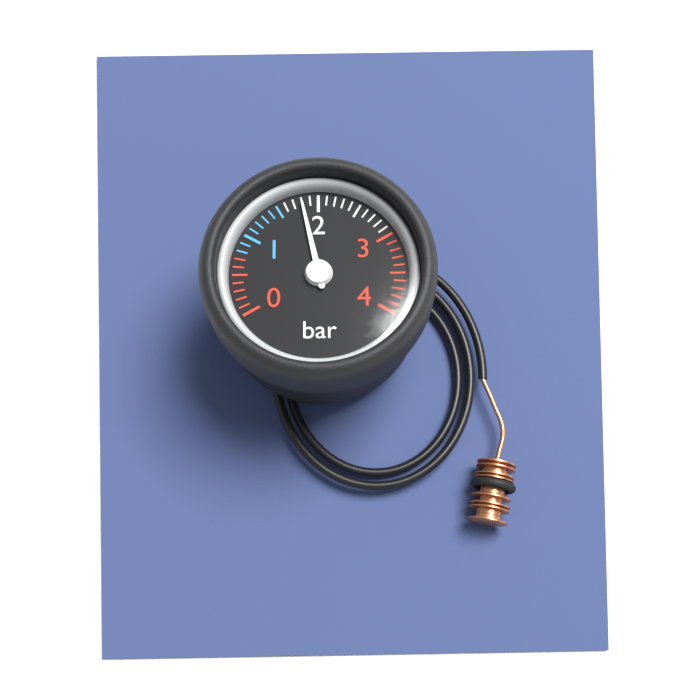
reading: 1.8 bar
